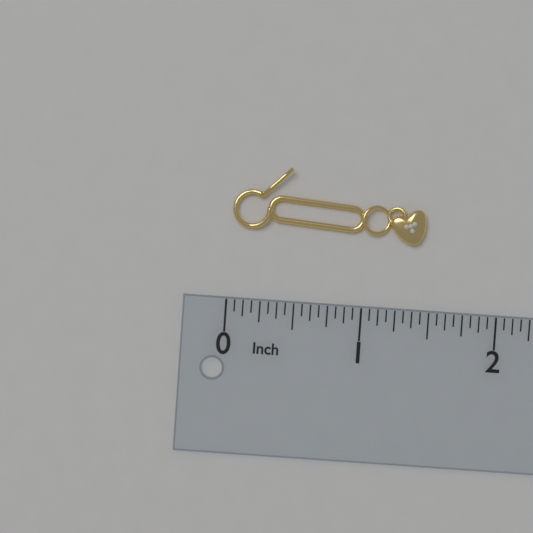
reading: 1.4375 in
